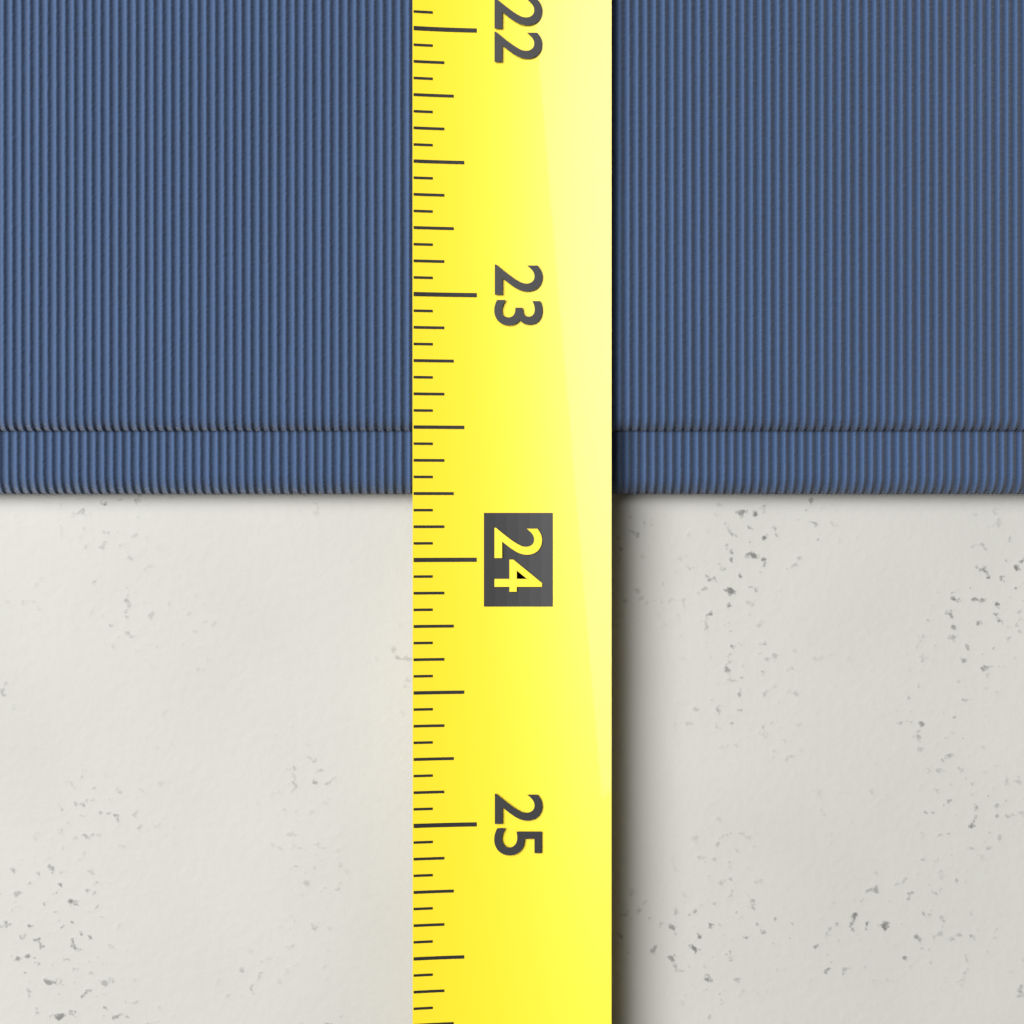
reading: 23.7500 (no unit)
